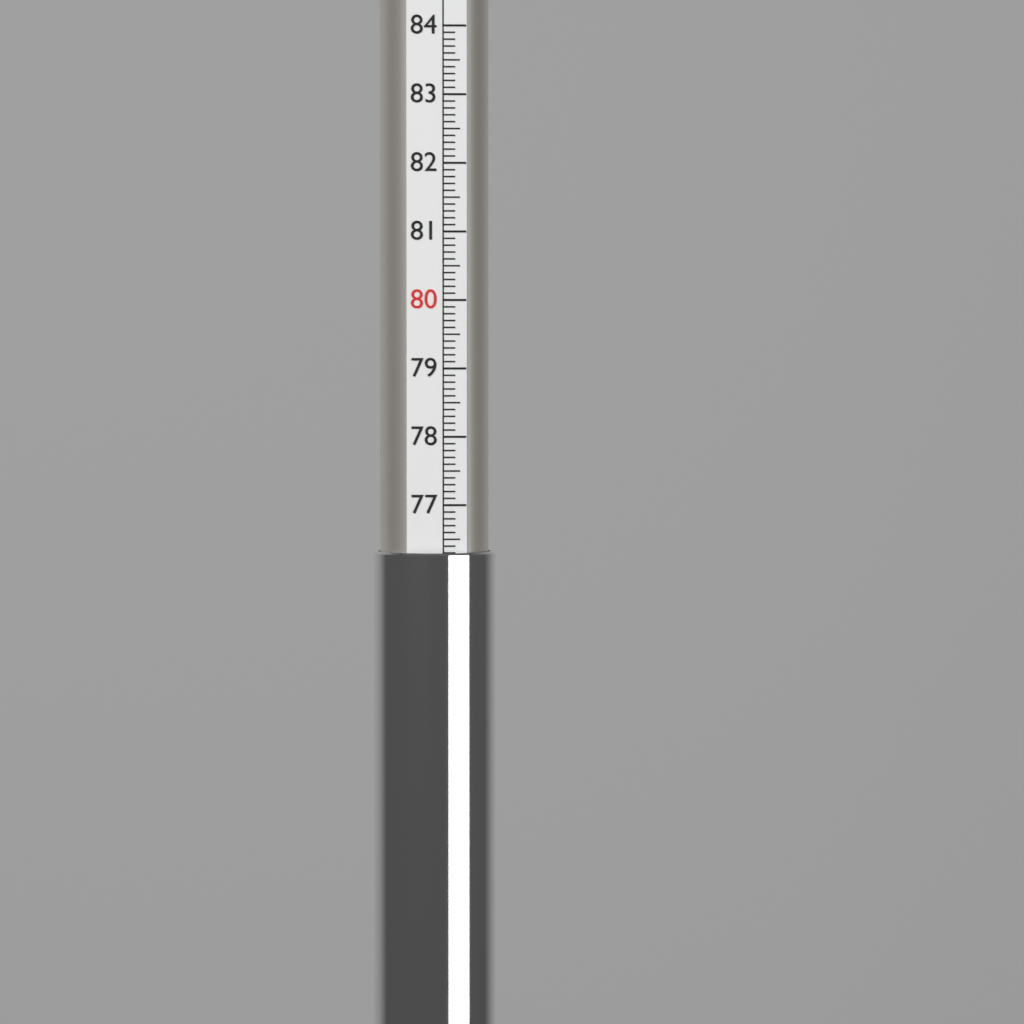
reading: 76.3 (no unit)
